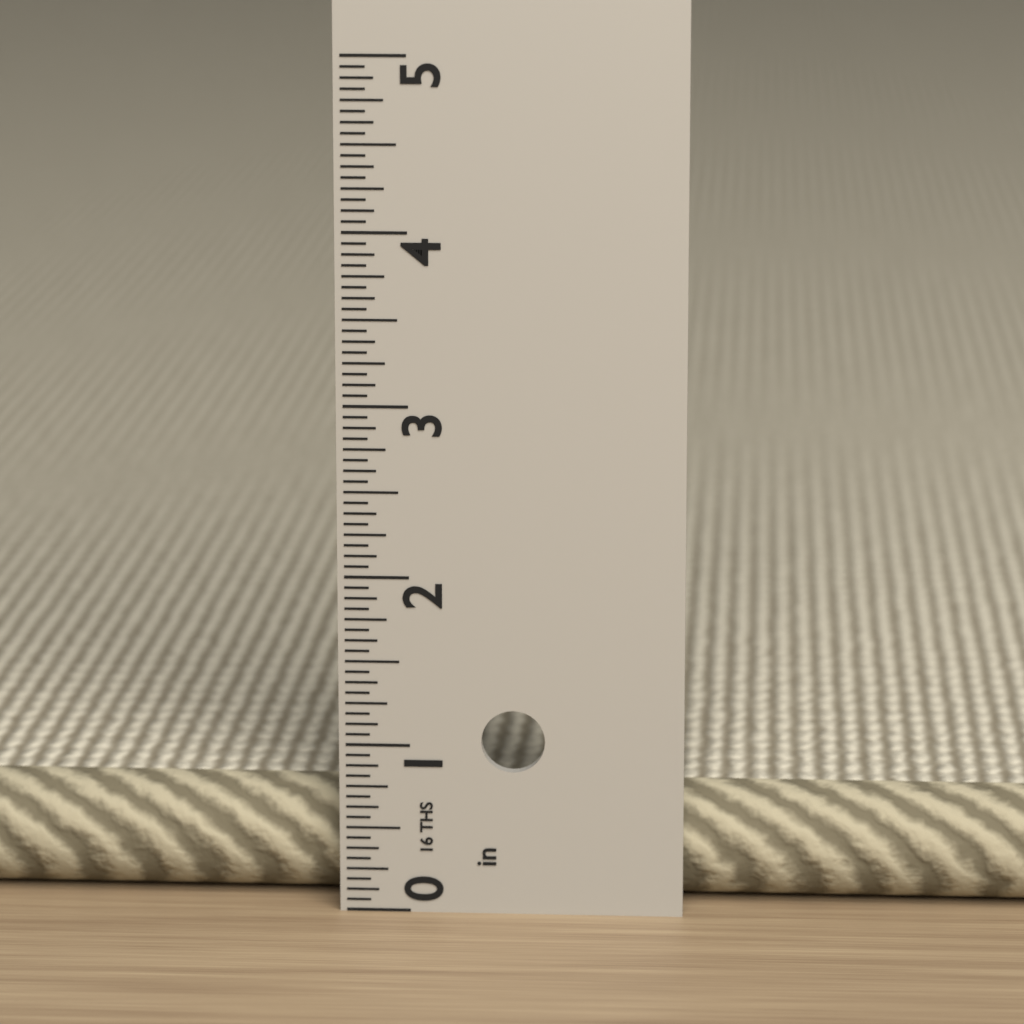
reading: 0.6875 in
